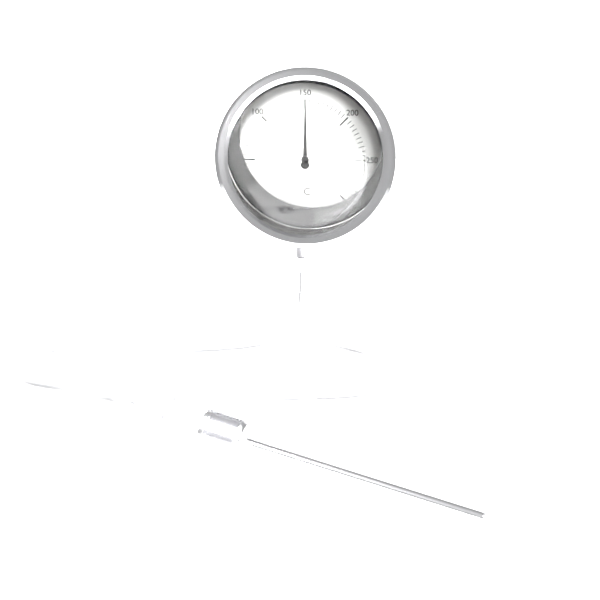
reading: 150 °C
